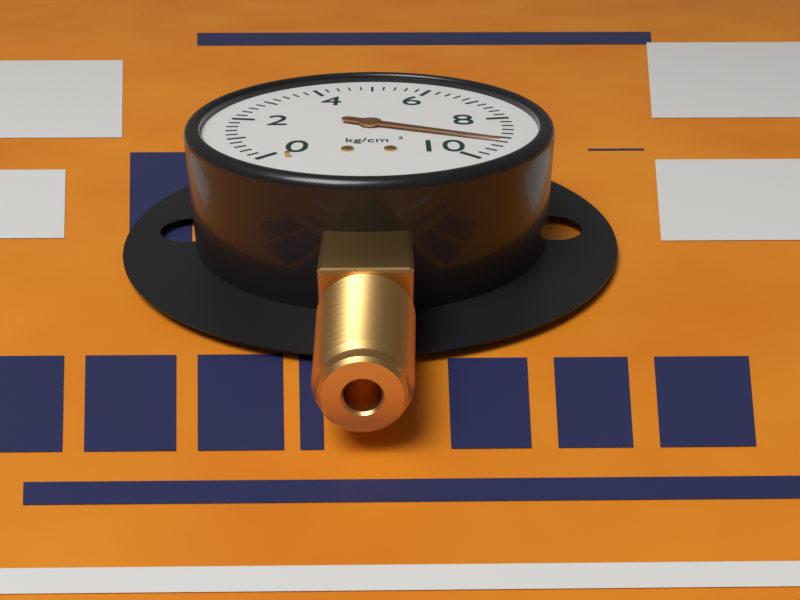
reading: 9.2 kg/cm²
